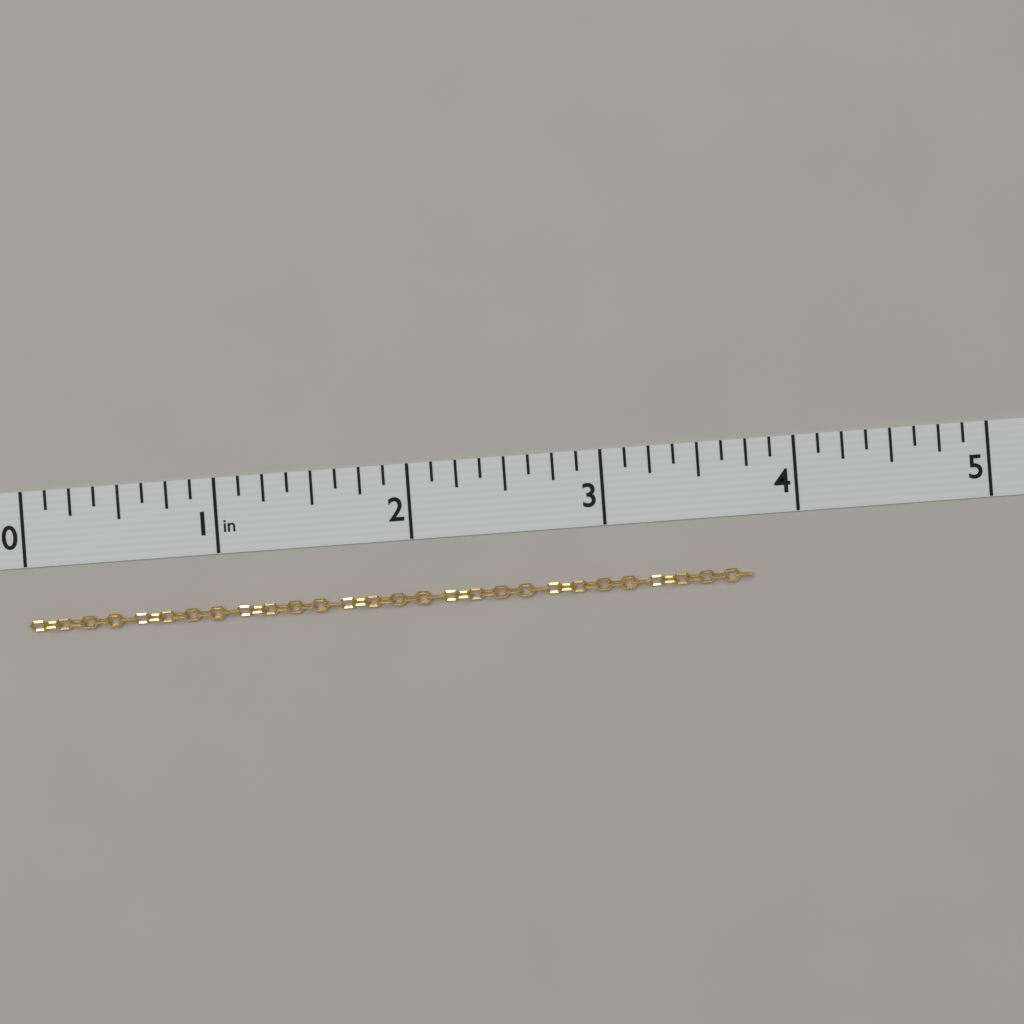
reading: 3.750 in
